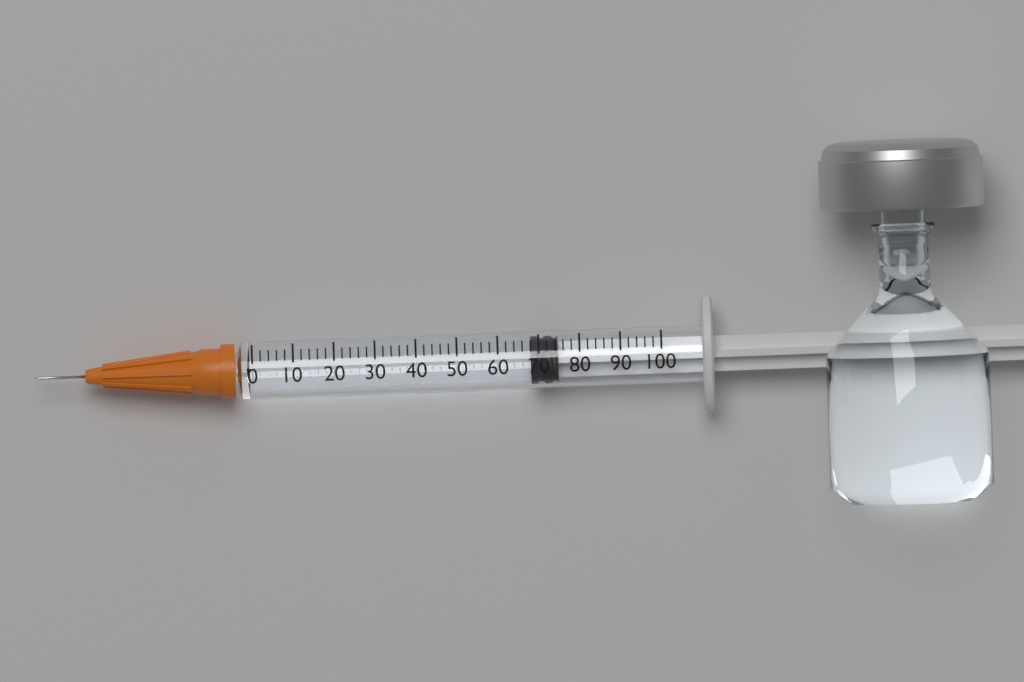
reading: 68 (no unit)
